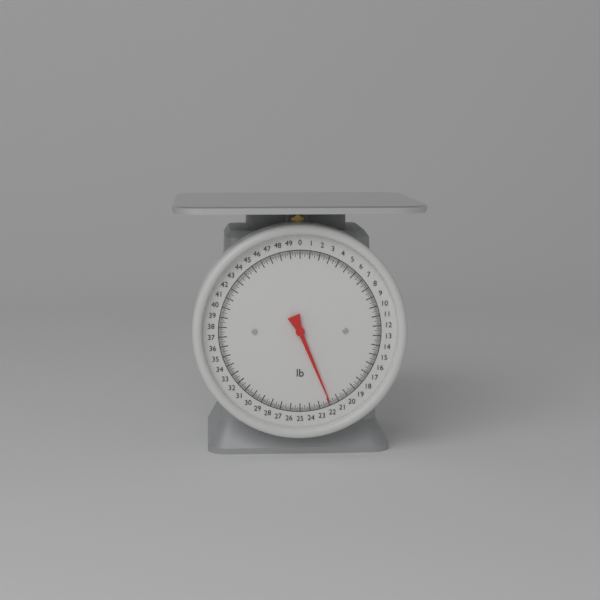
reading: 21.875 lb
